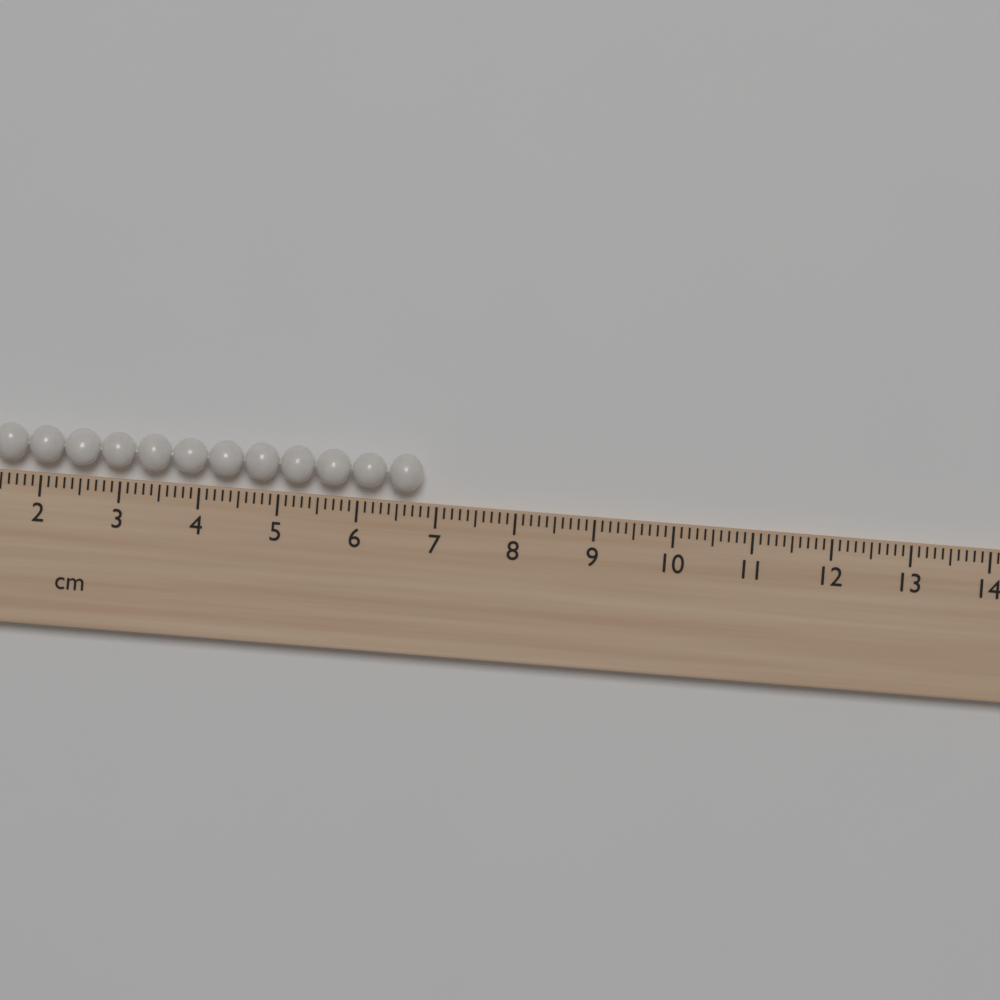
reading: 6.8 cm
